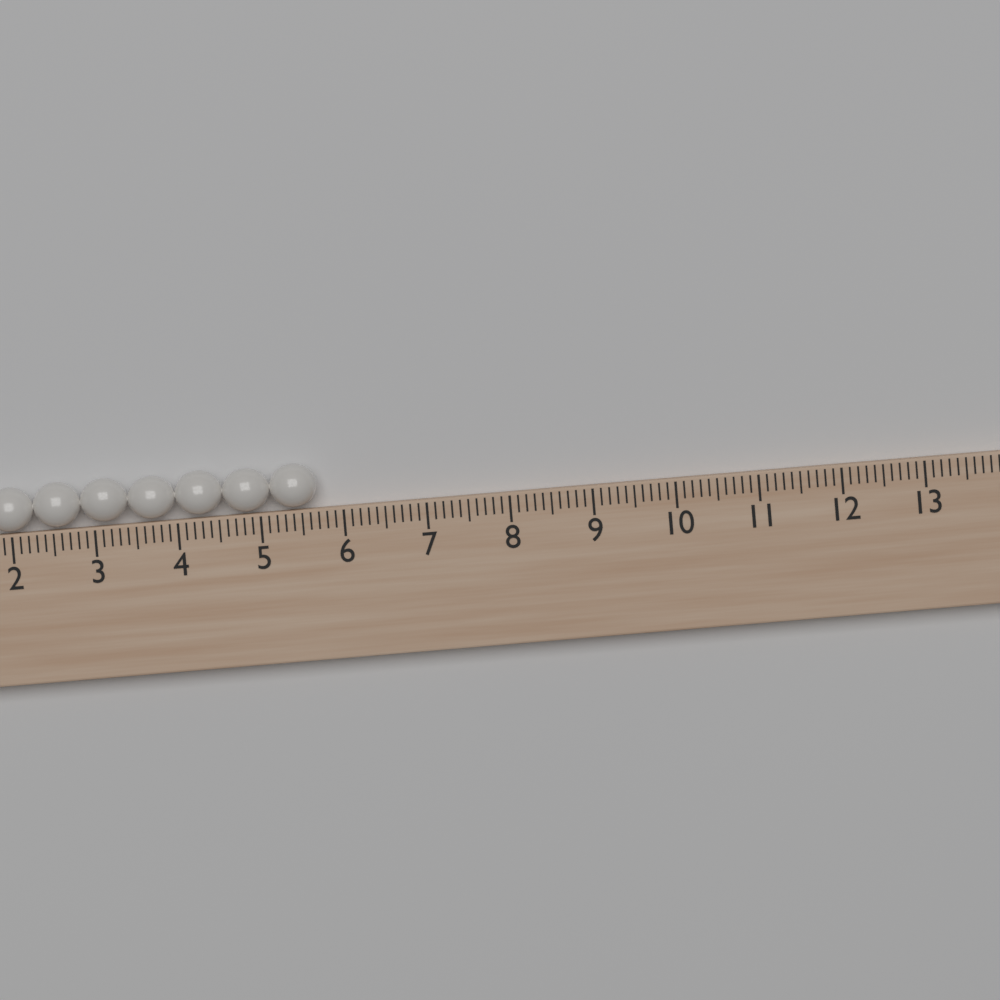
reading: 5.7 (no unit)
